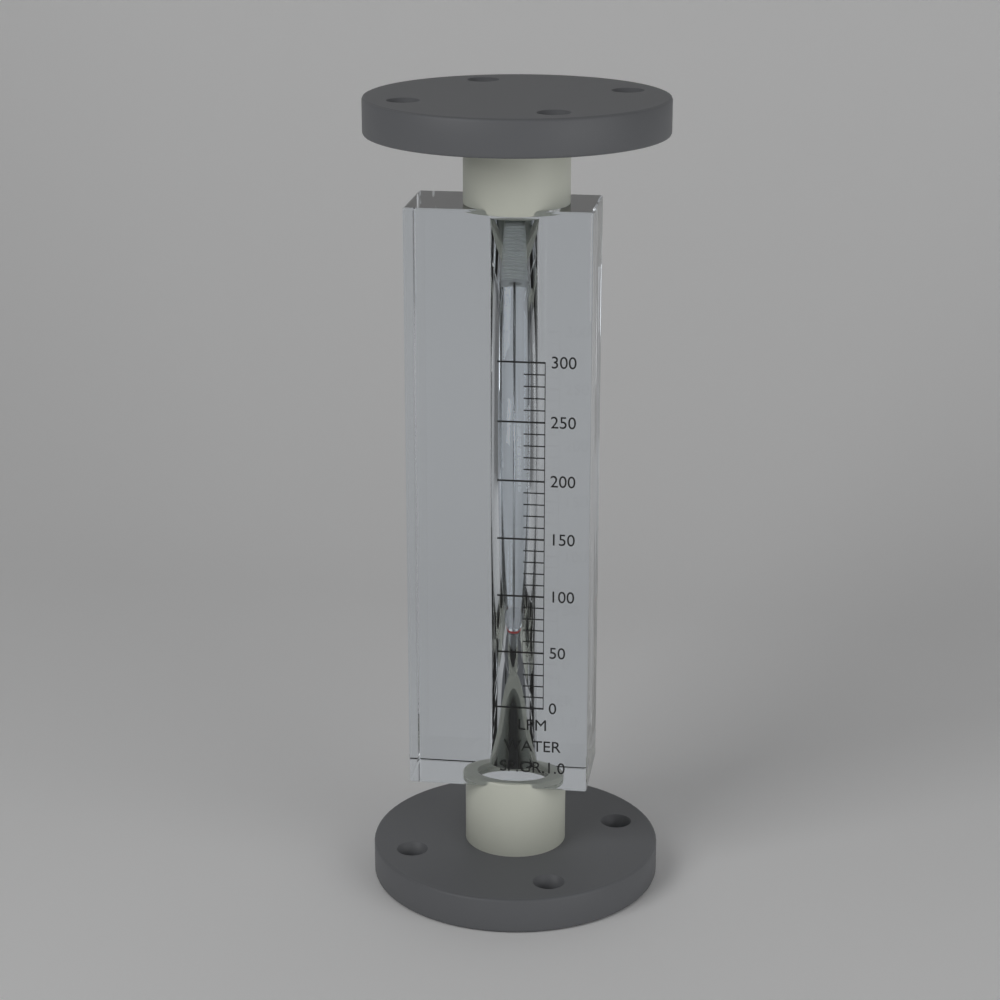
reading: 60 LPM
